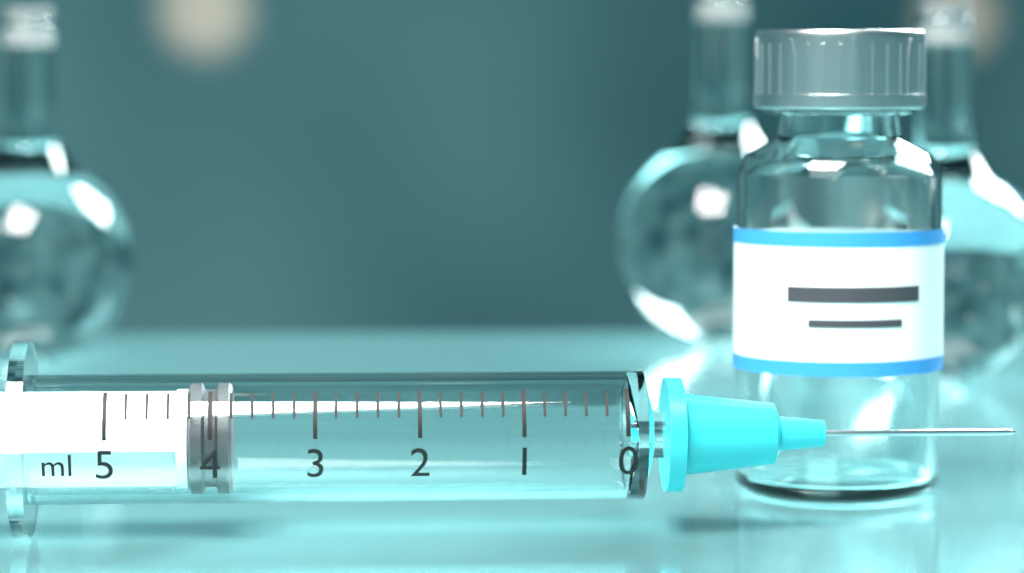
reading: 3.8 ml
